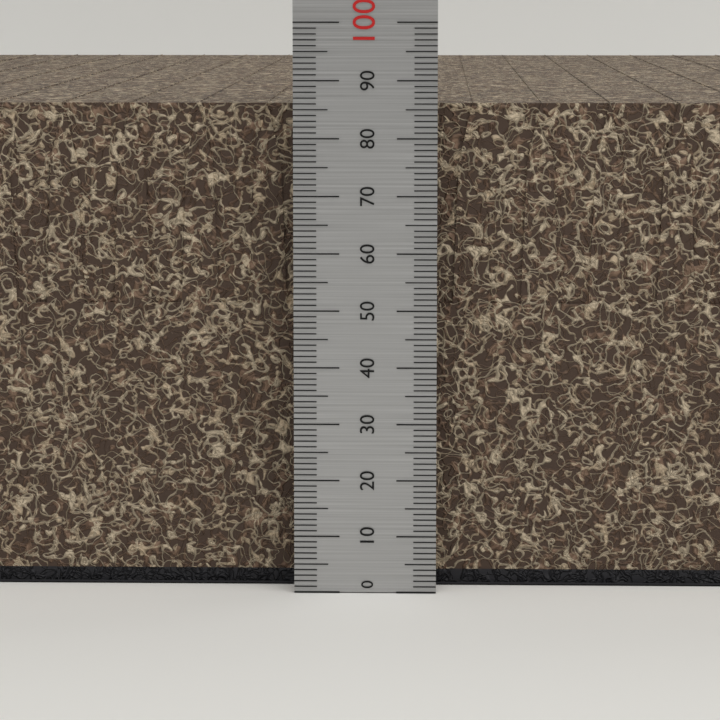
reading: 86 (no unit)
